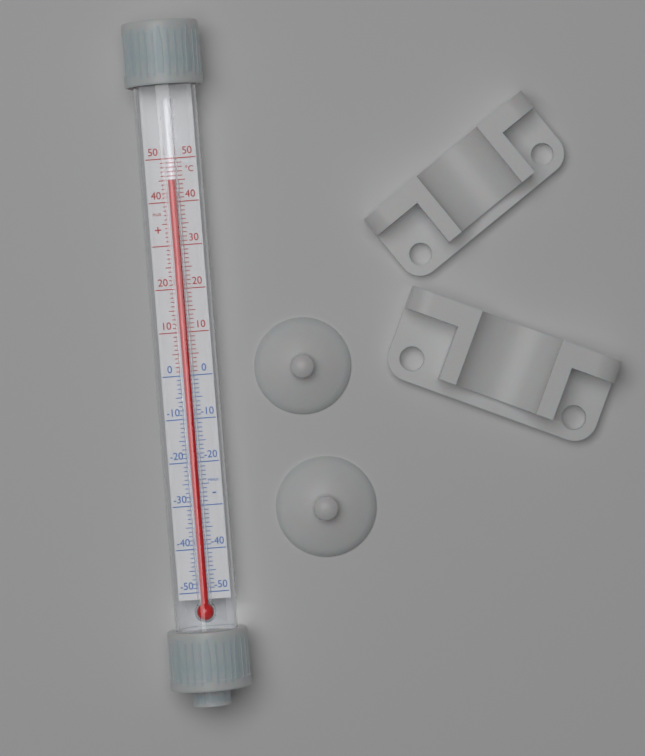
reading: 45 °C
